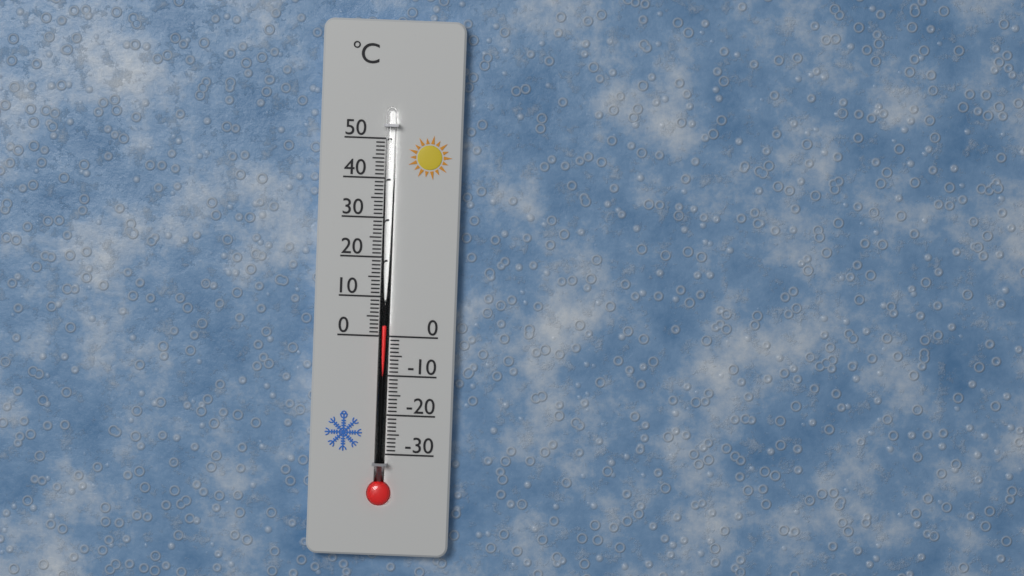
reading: 3 °C
